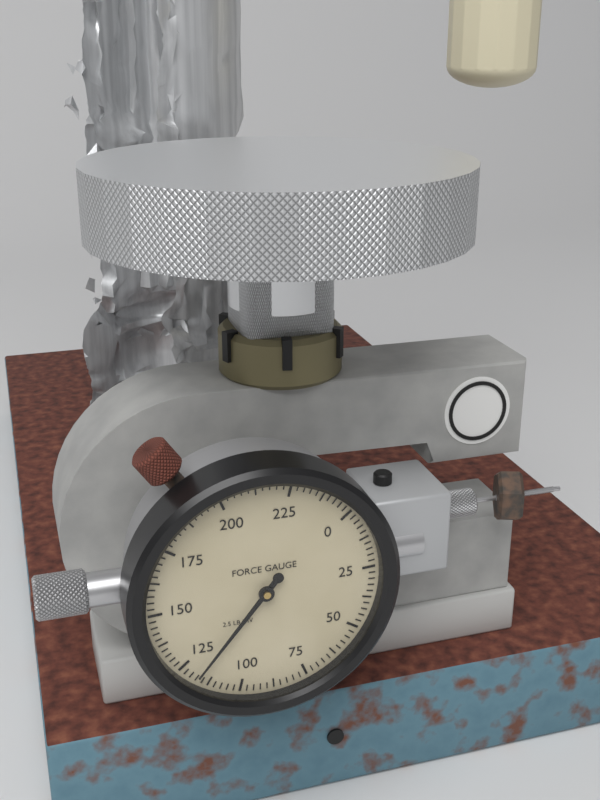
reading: 117.5 lb
